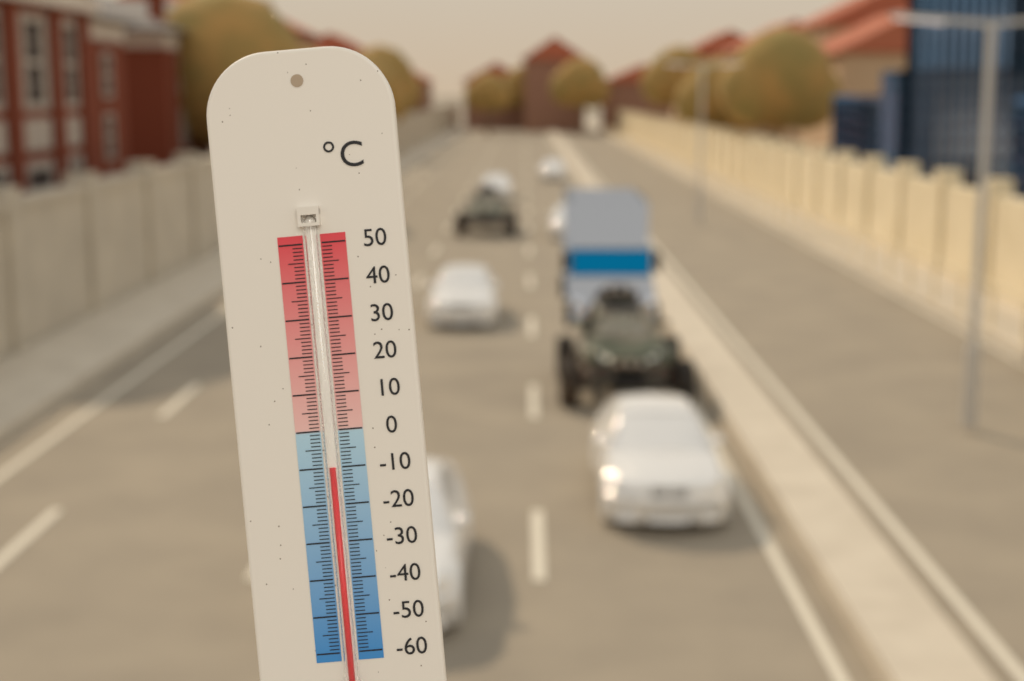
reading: -10 °C
